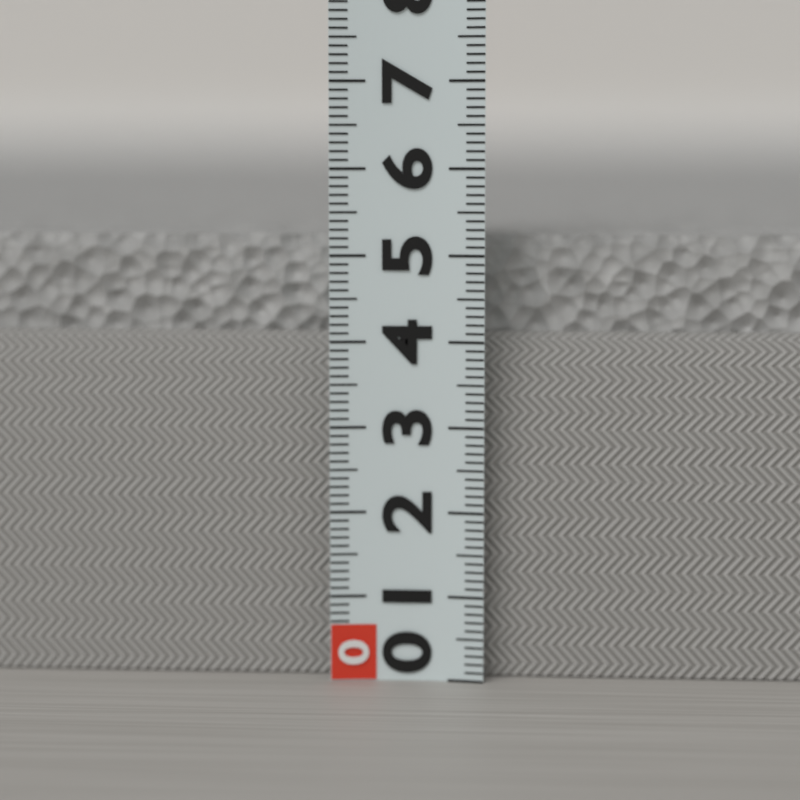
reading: 5.2 (no unit)
